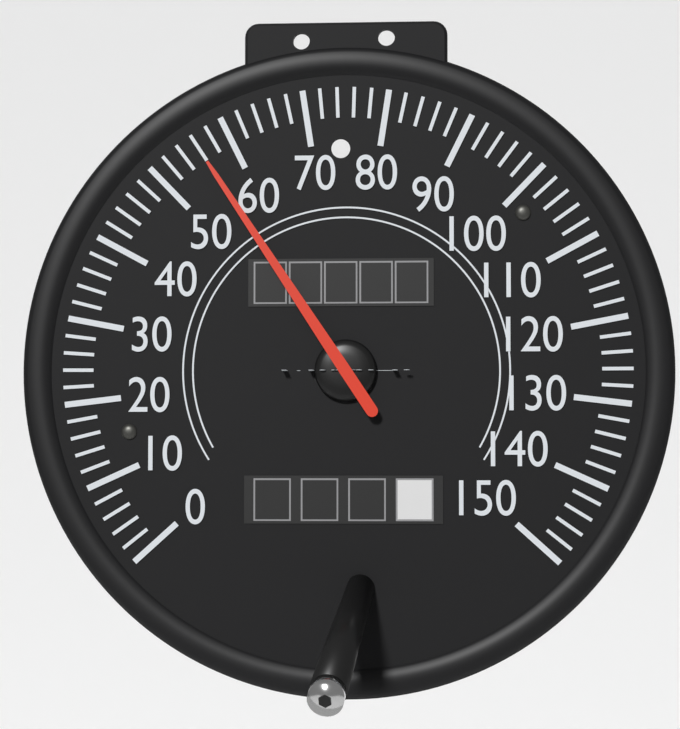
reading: 56 mph
